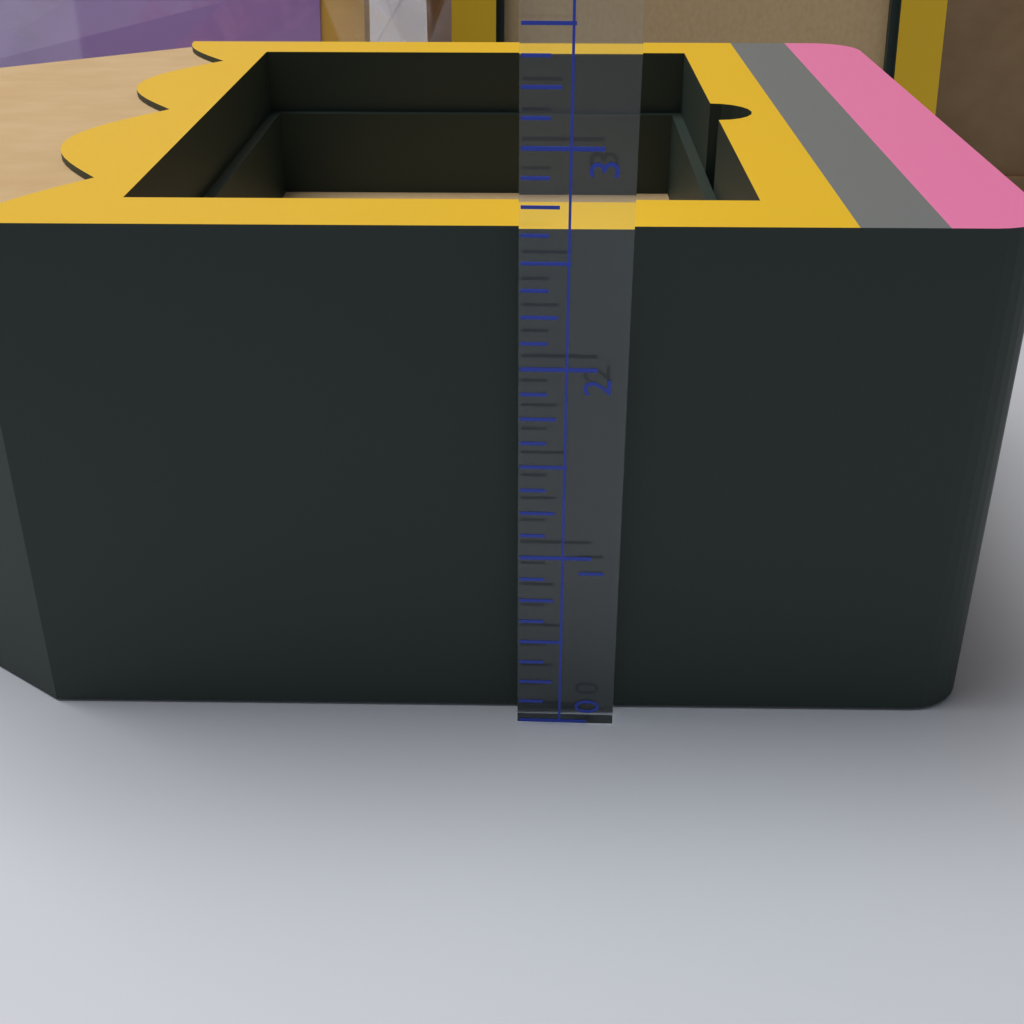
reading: 2.625 (no unit)
